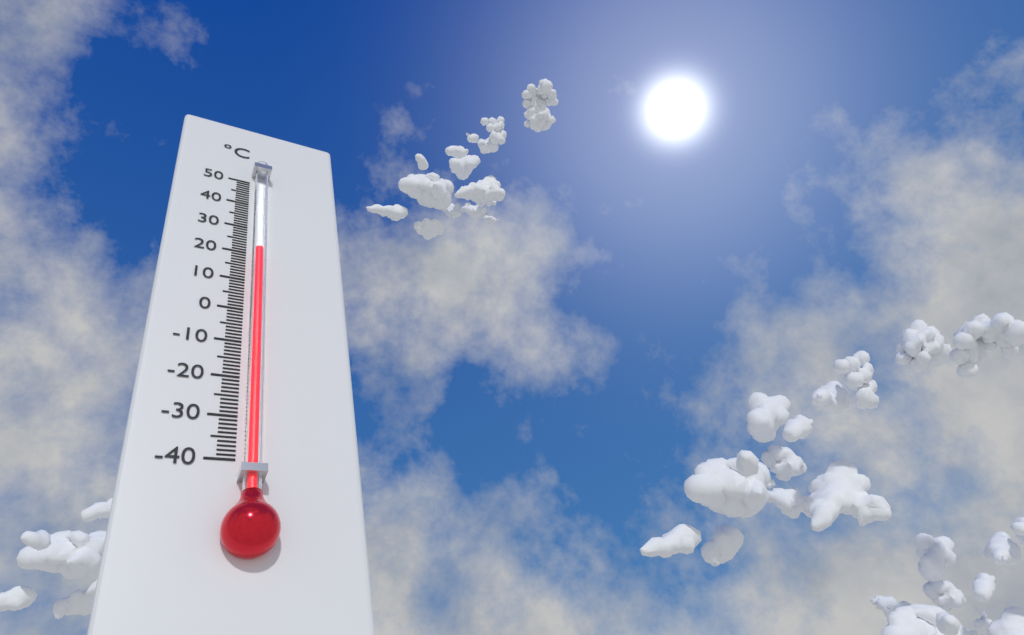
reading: 20 °C
